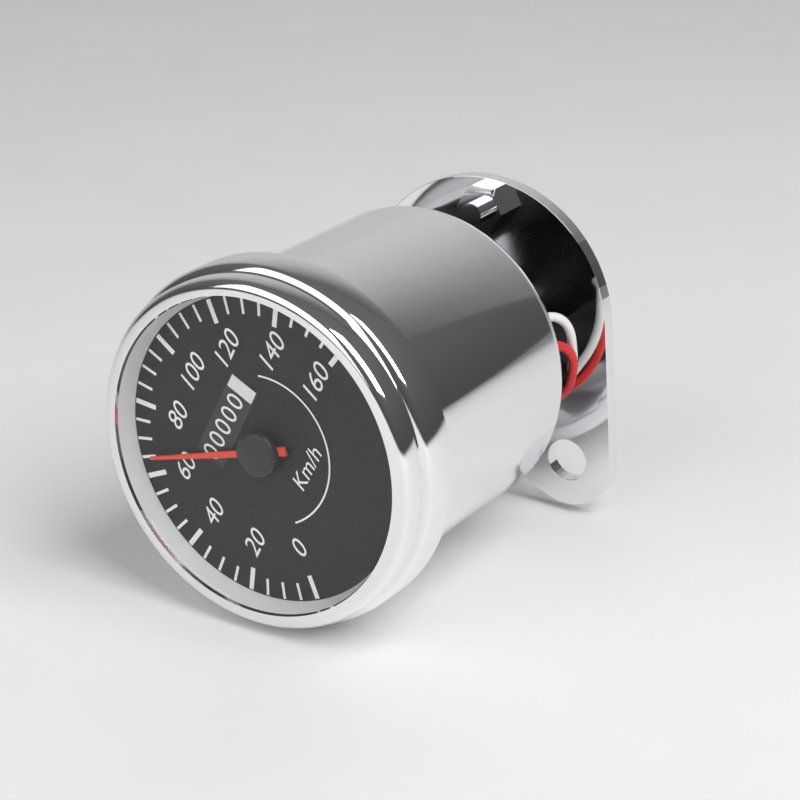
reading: 65 km/h
